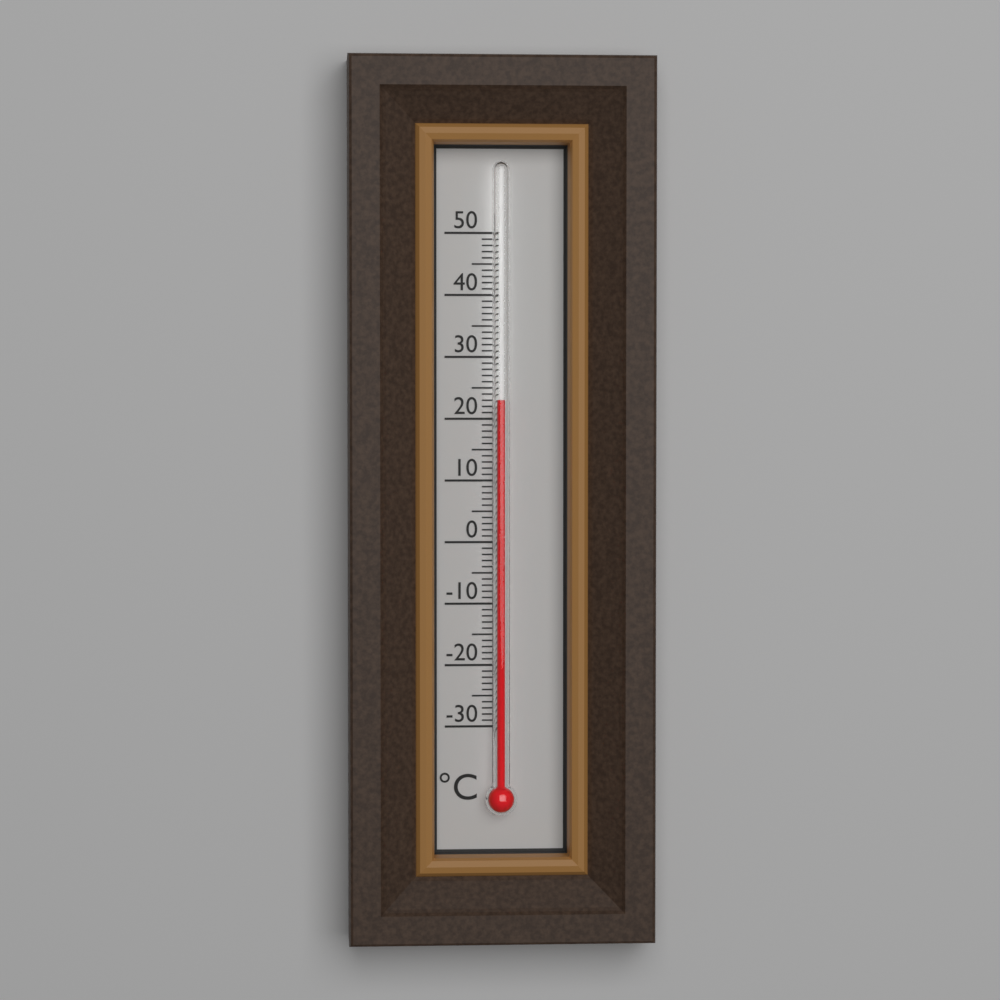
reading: 23 °C
